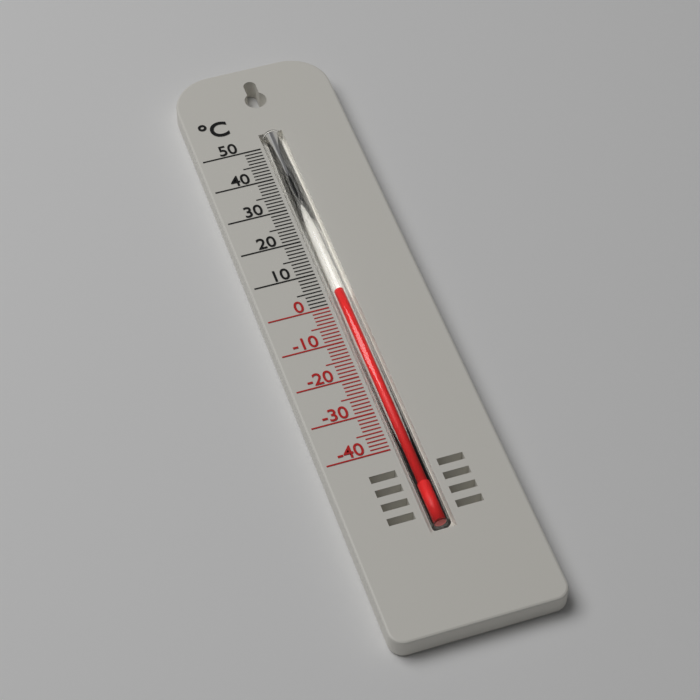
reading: 4 °C
